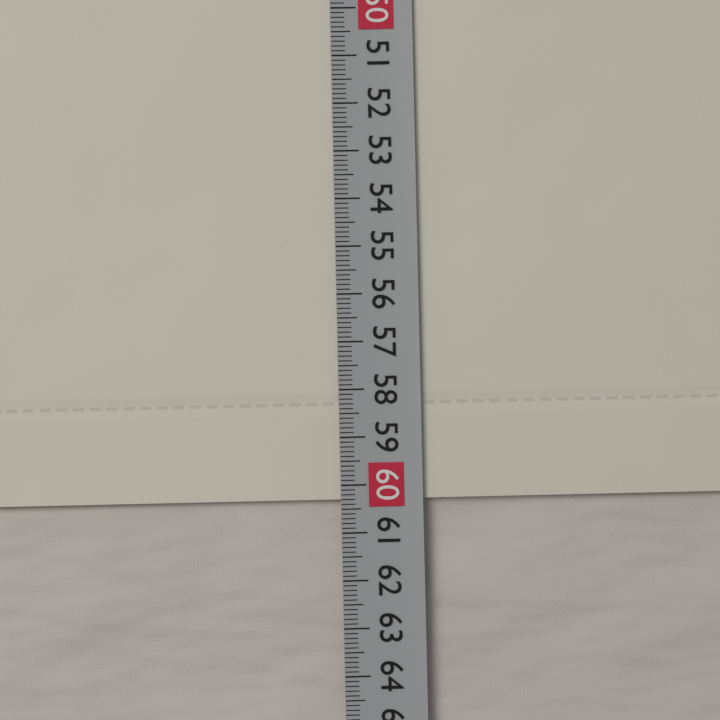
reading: 60.3 cm
